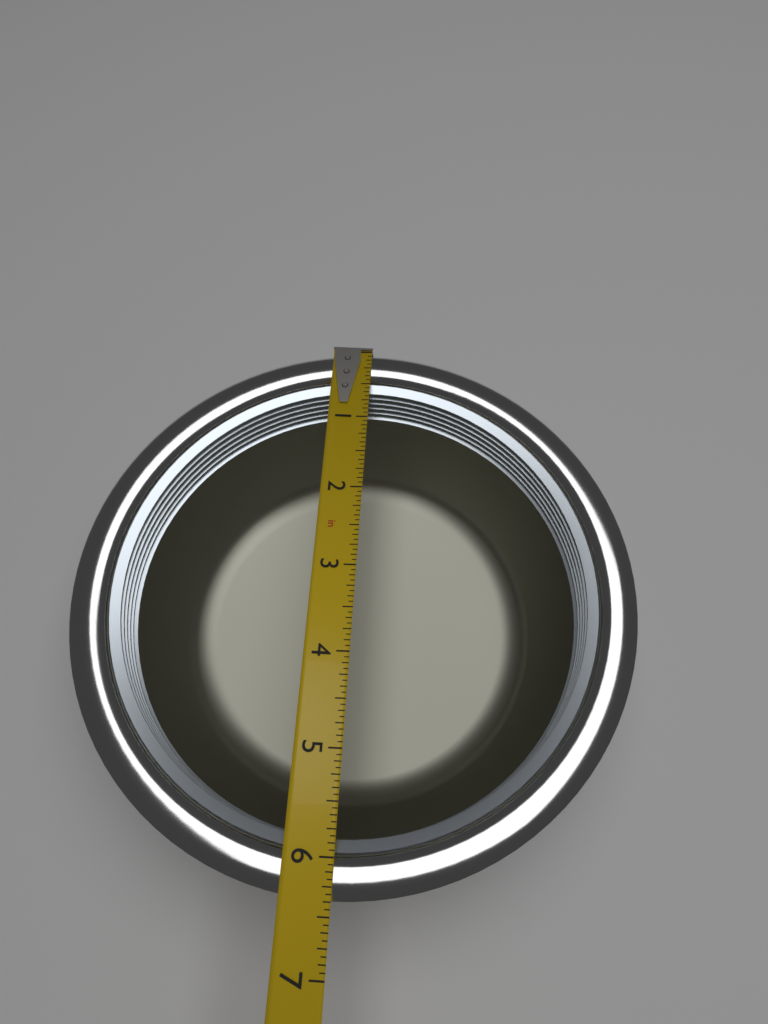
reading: 6.3750 in
